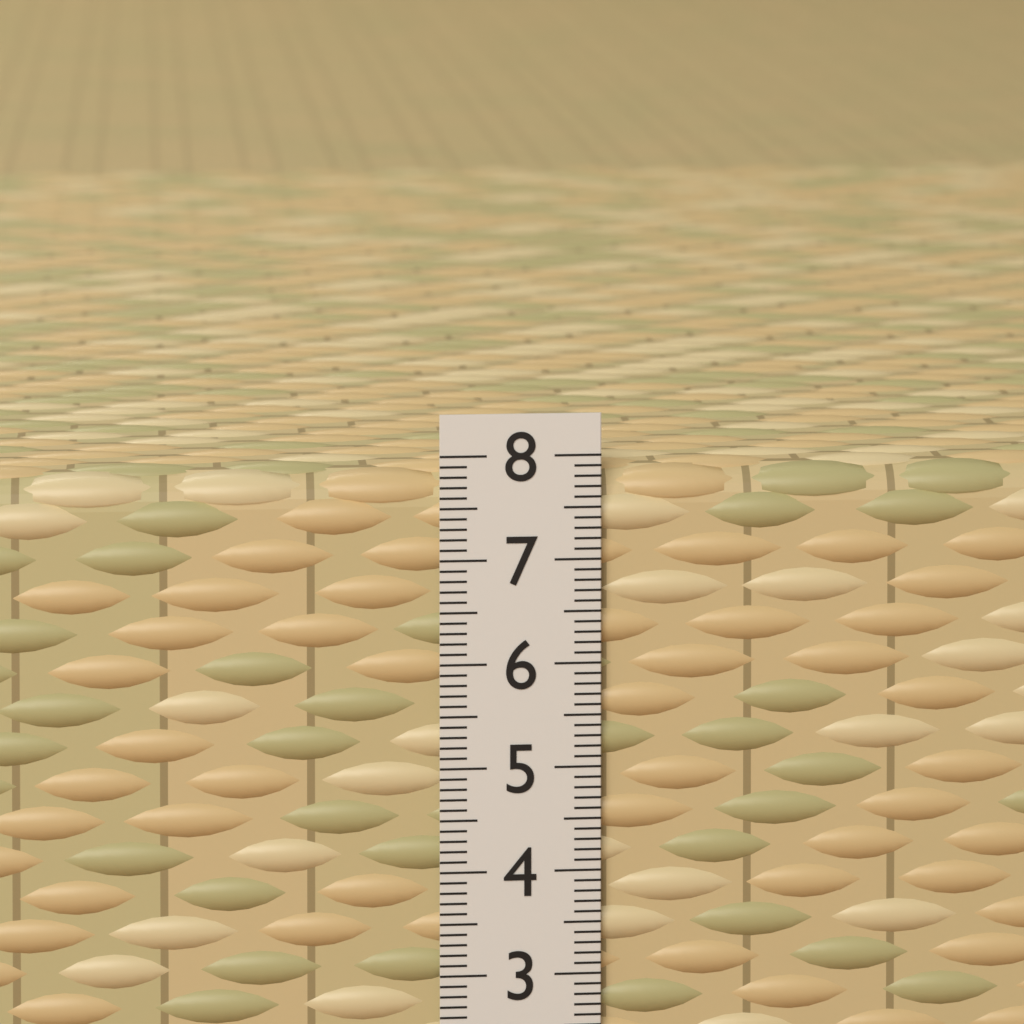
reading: 7.9 (no unit)
